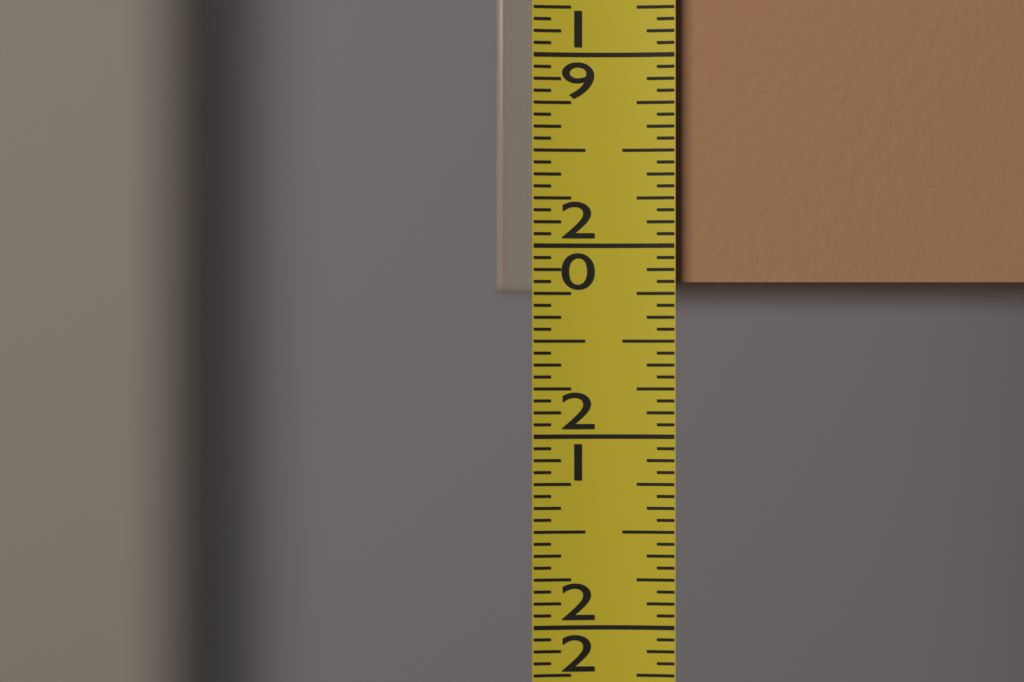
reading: 20.1900 (no unit)
